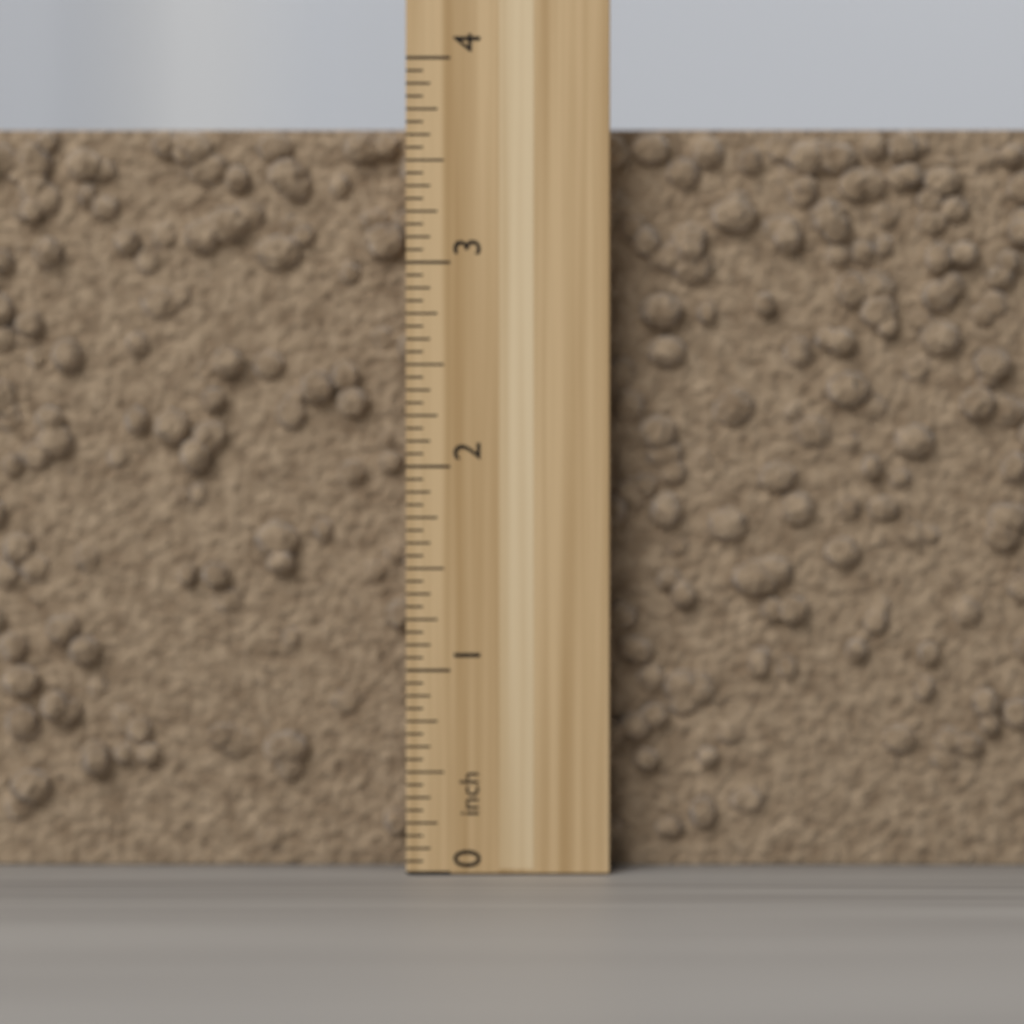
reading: 3.6875 inch
